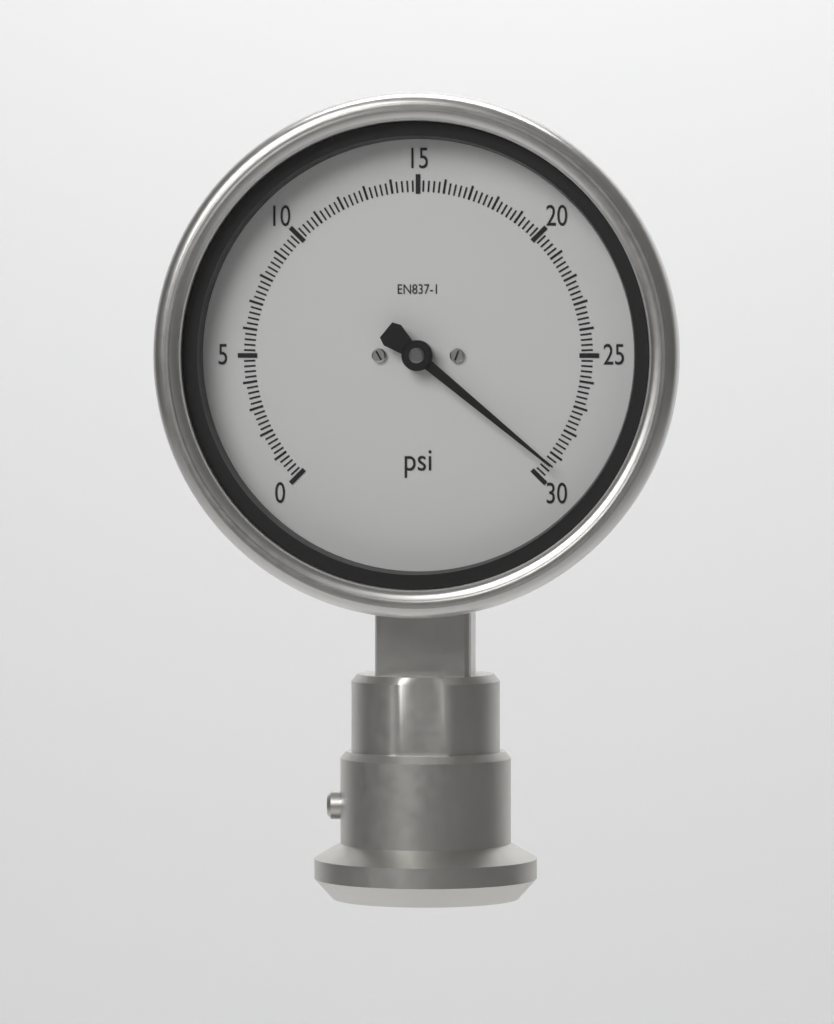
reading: 29.4 psi
